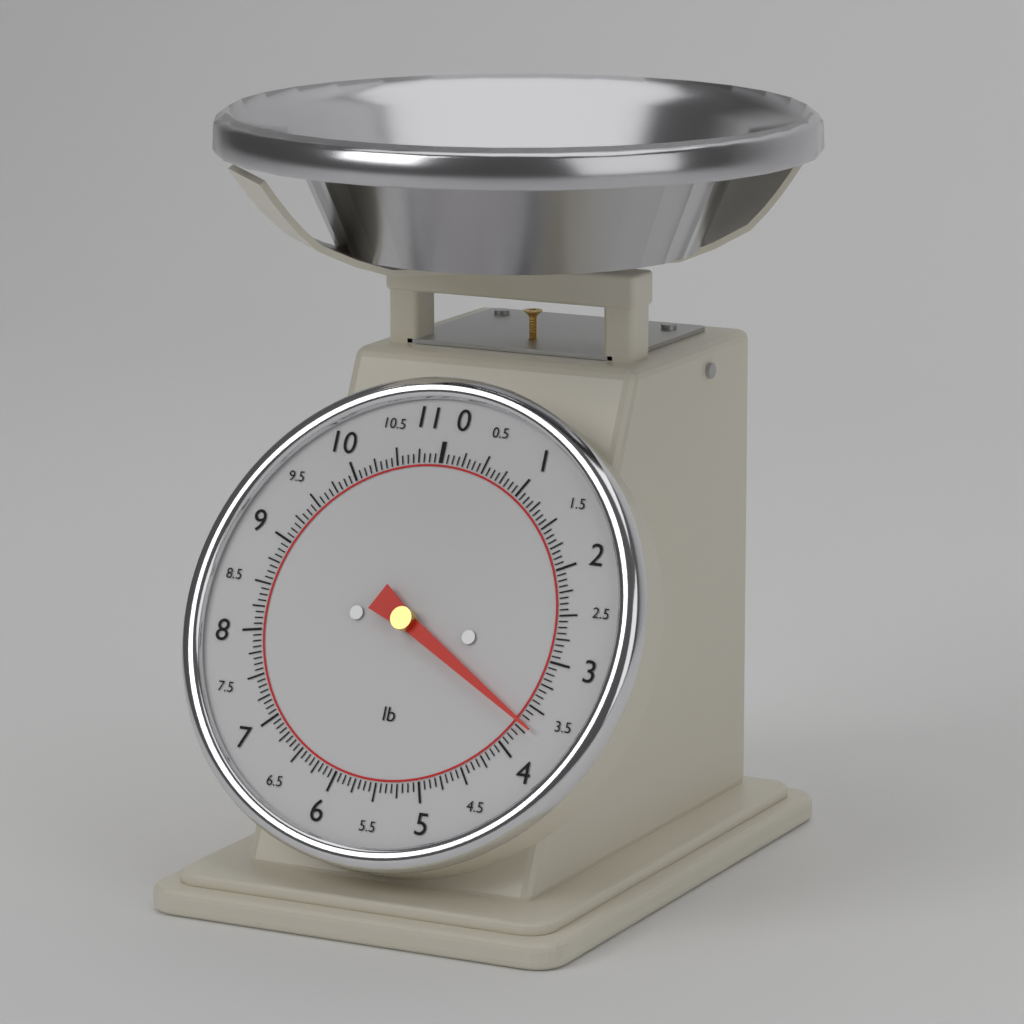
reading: 3.6875 lb
